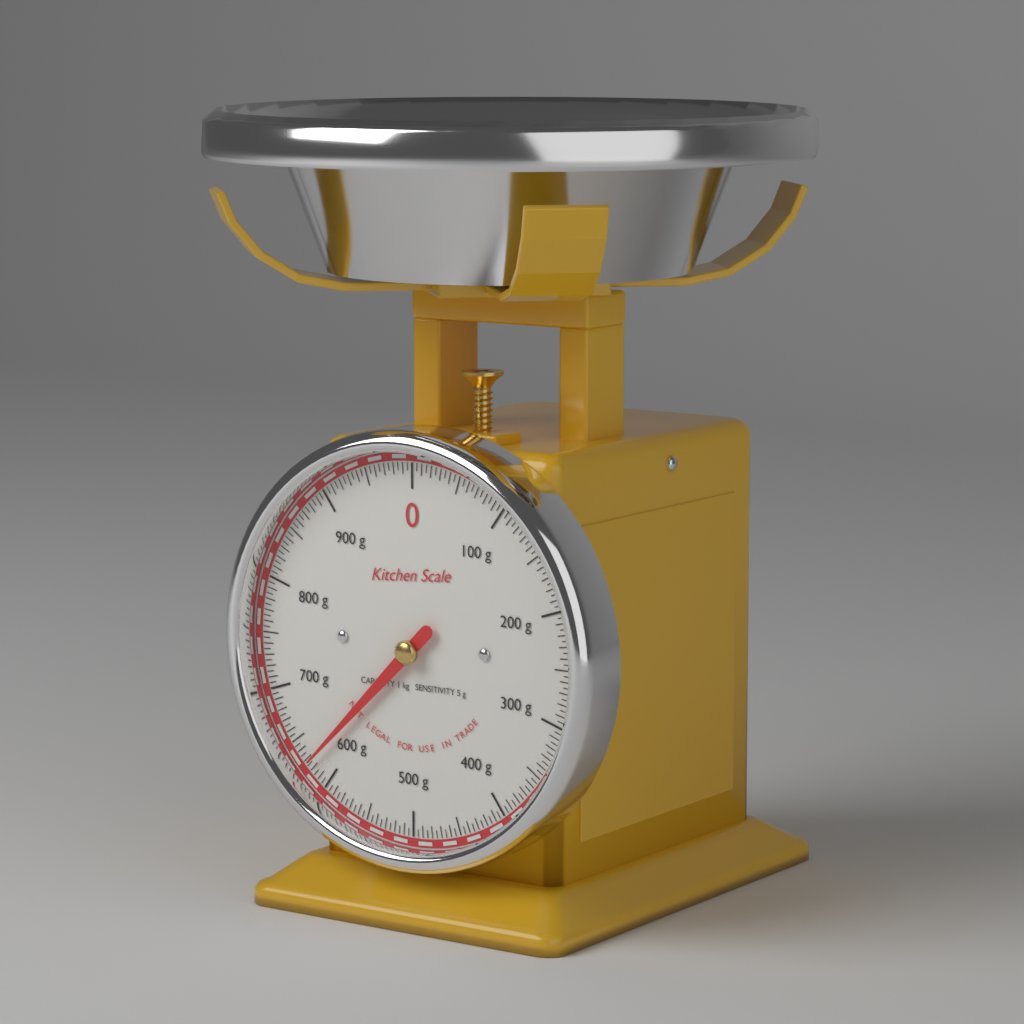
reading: 625 g
